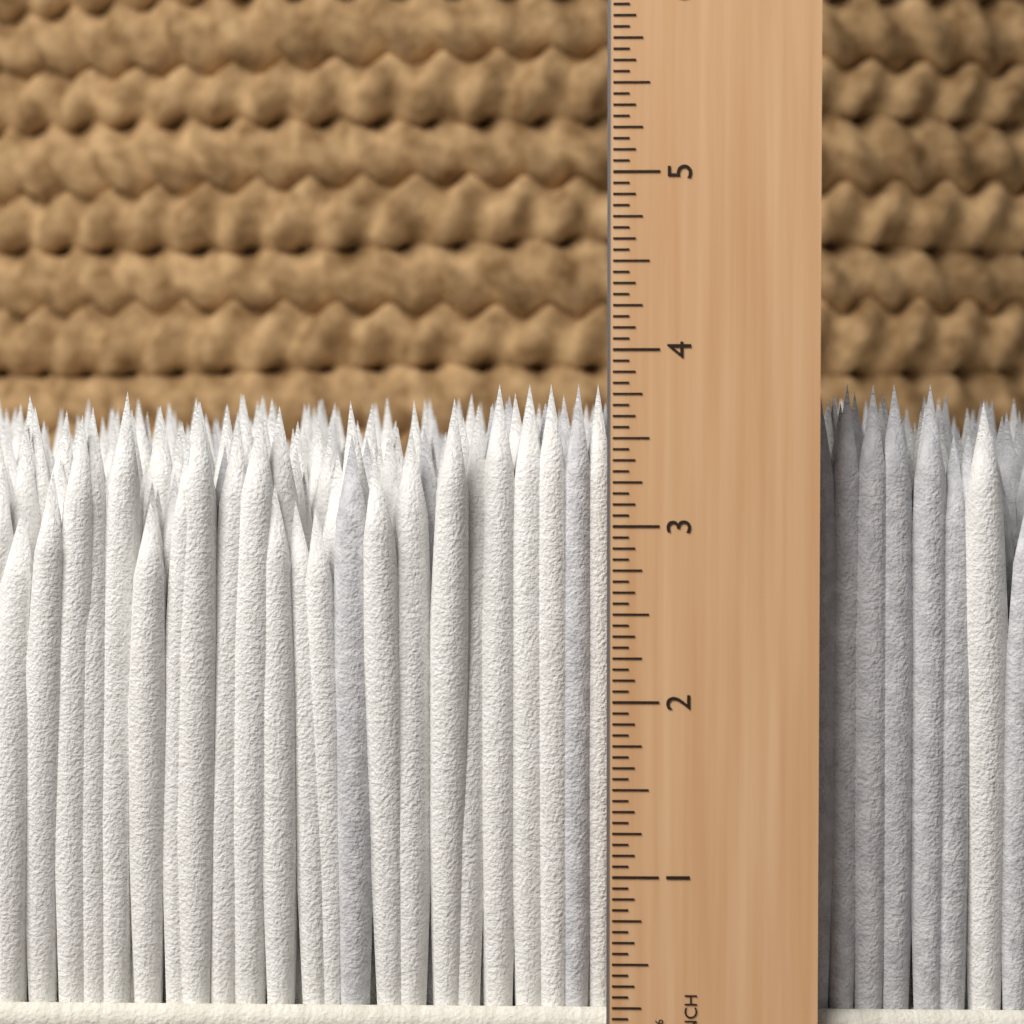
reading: 3.8125 in
